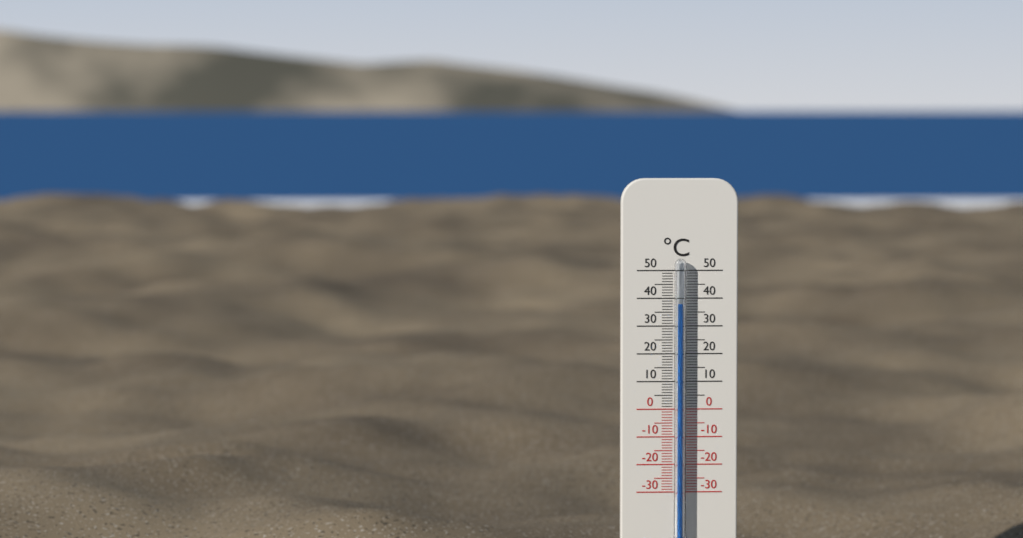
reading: 38 °C
